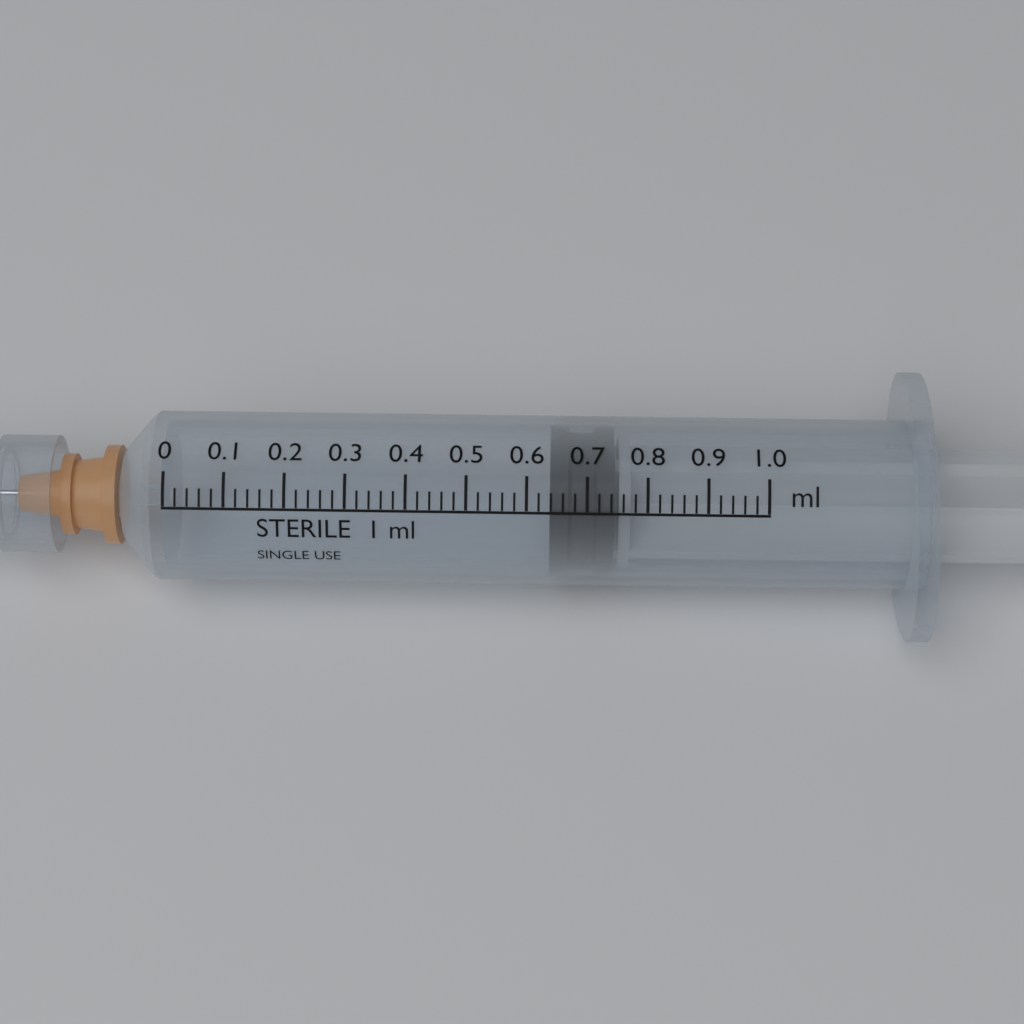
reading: 0.64 ml
